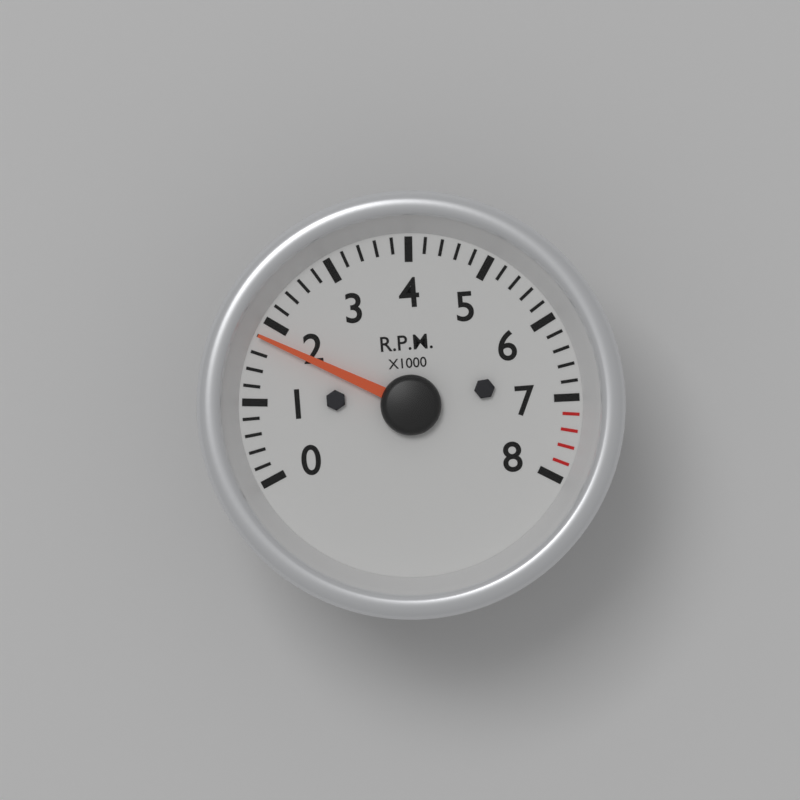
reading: 1800 RPM
